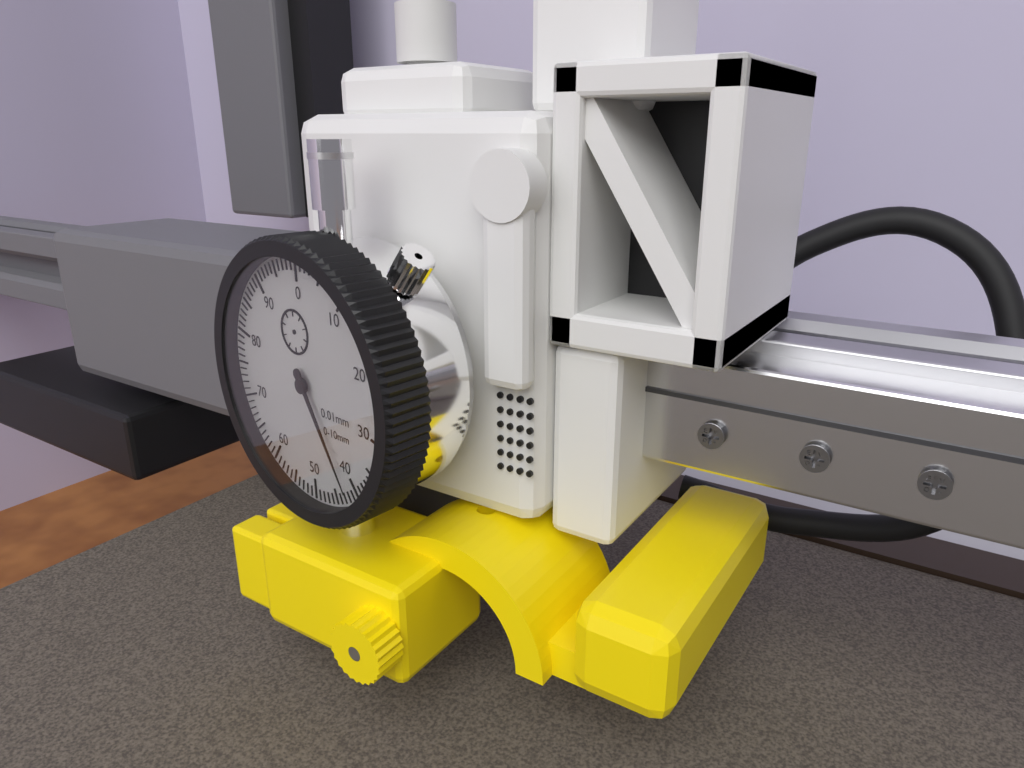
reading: 42 0.01mm
